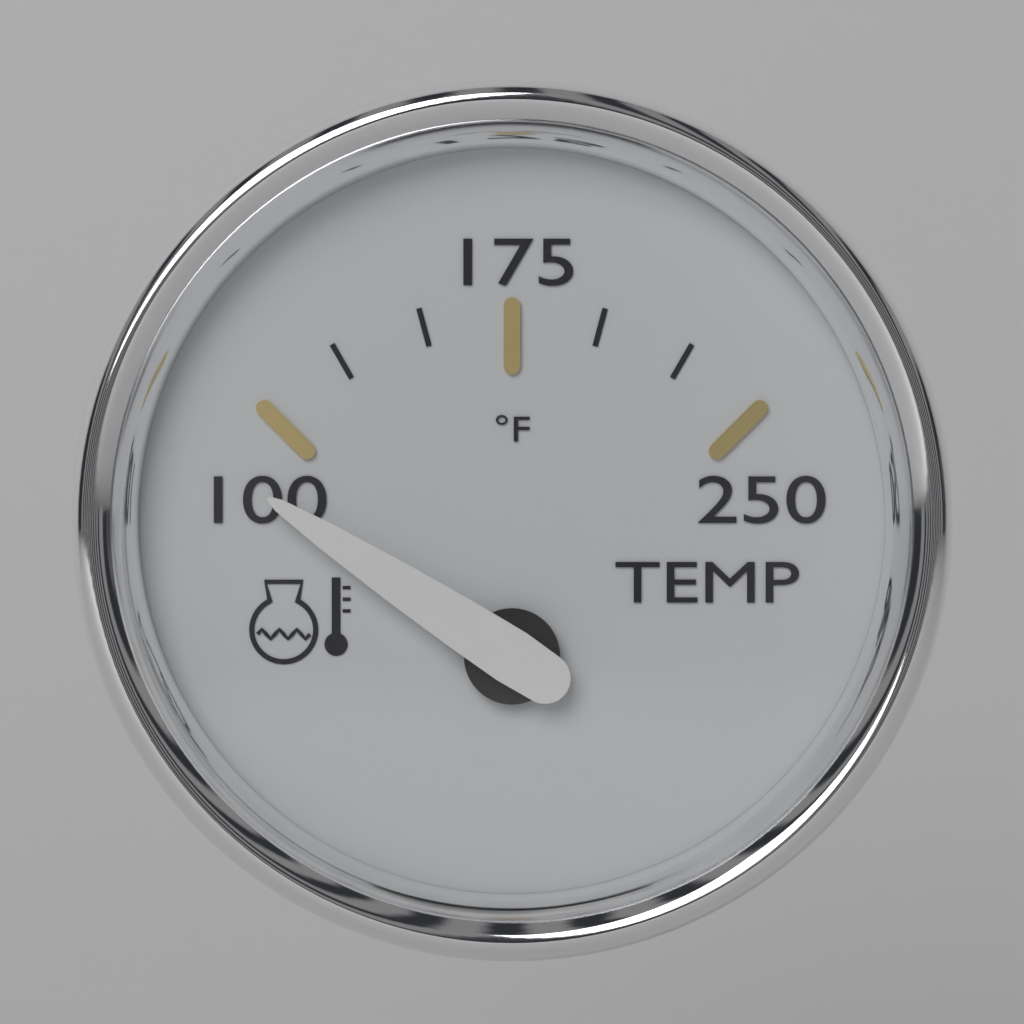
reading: 80 °F
